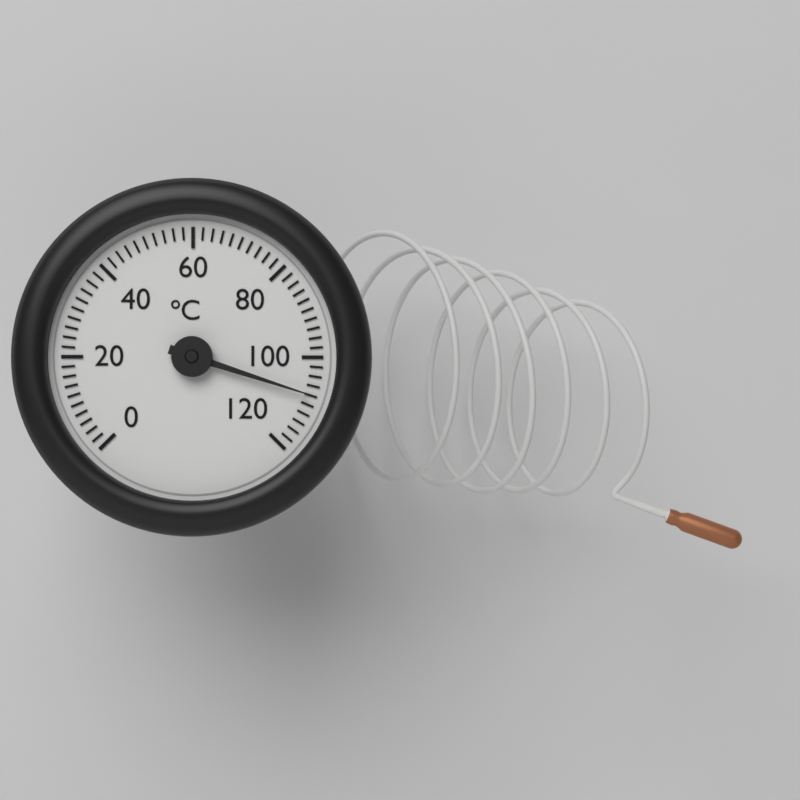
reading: 108 °C
